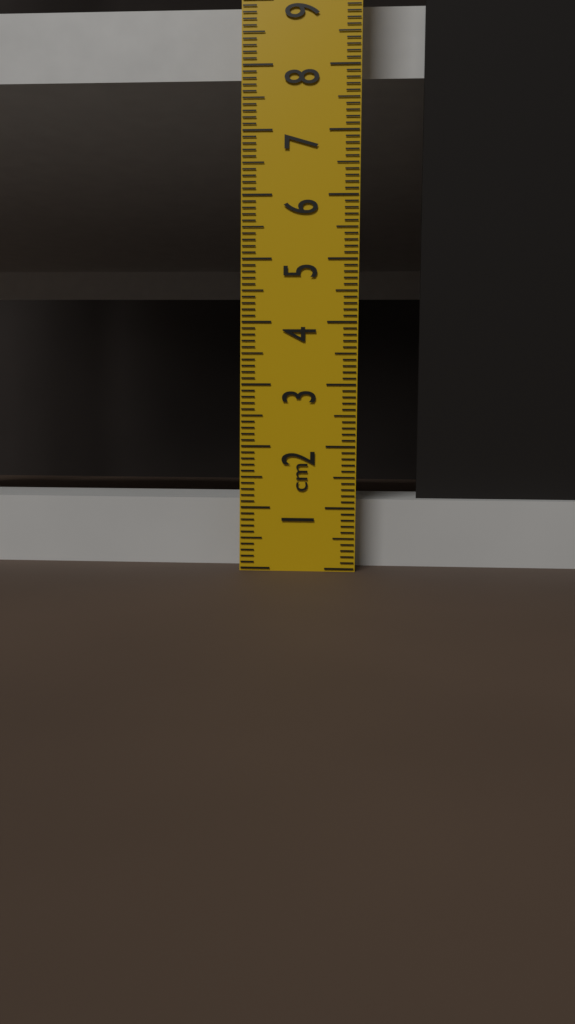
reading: 1.1 cm
